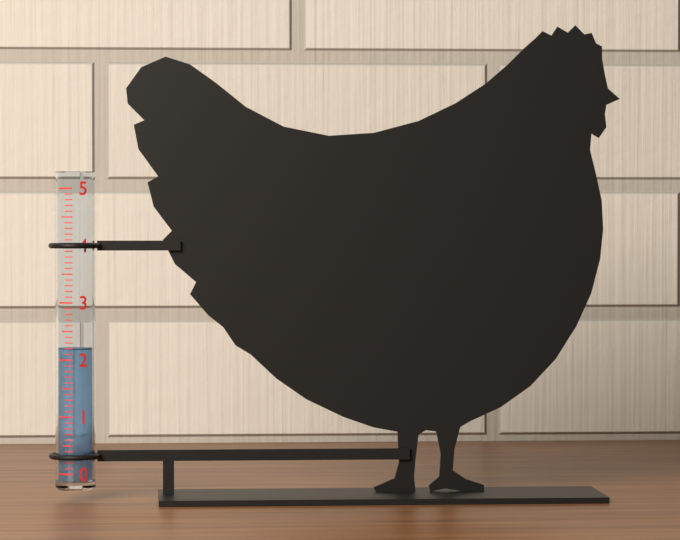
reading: 2.2 (no unit)
